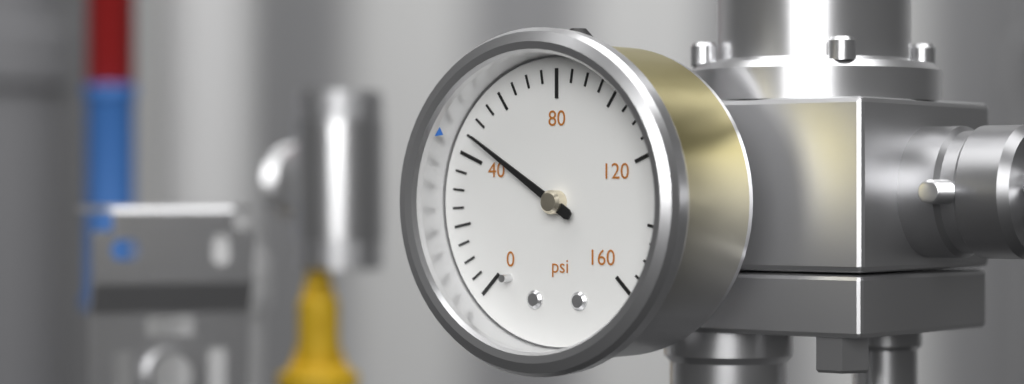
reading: 46 psi
